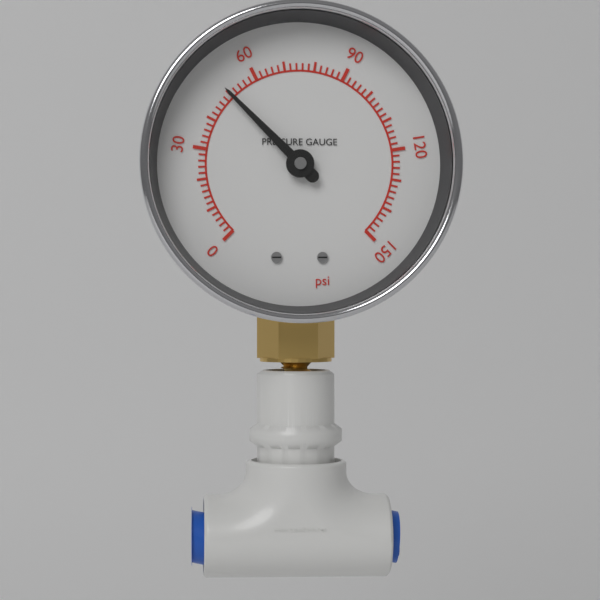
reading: 50 psi
